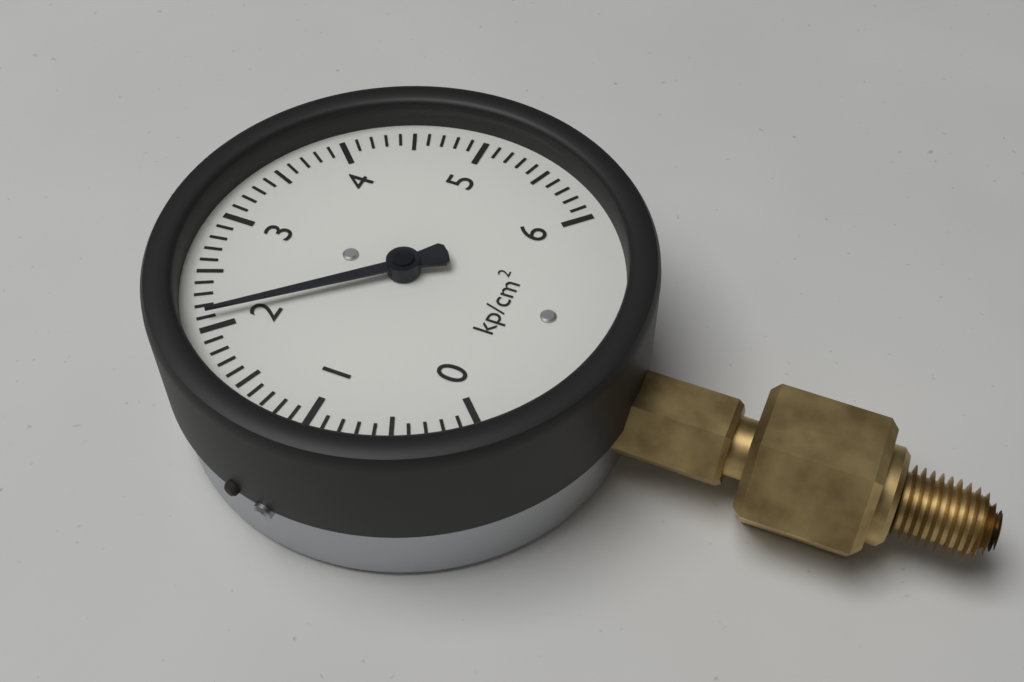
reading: 2.1 kp/cm²
